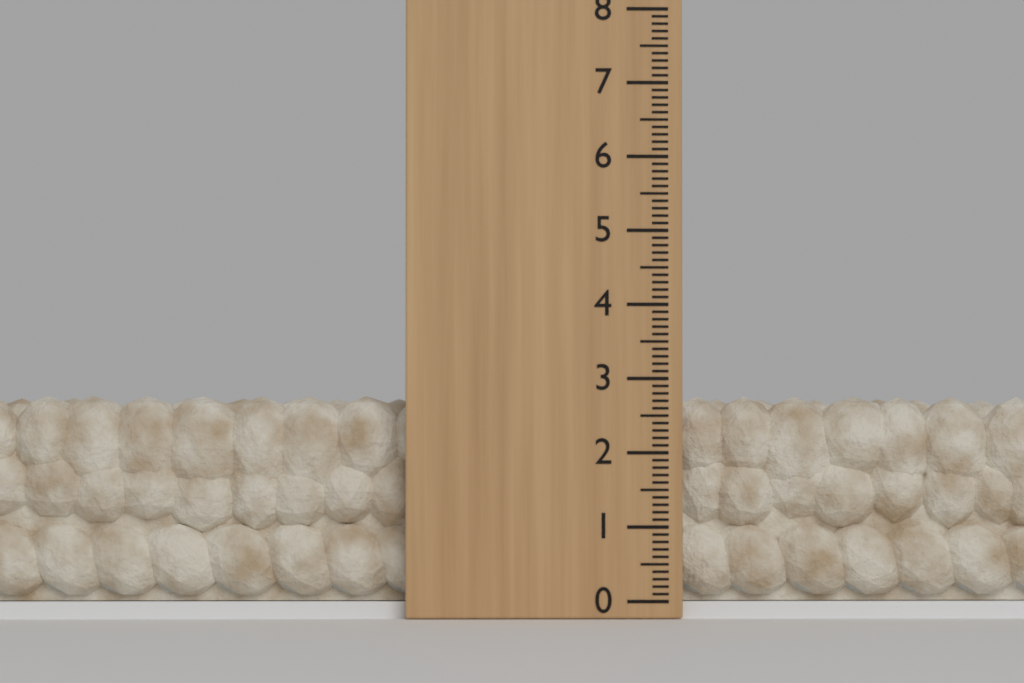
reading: 2.8 (no unit)
